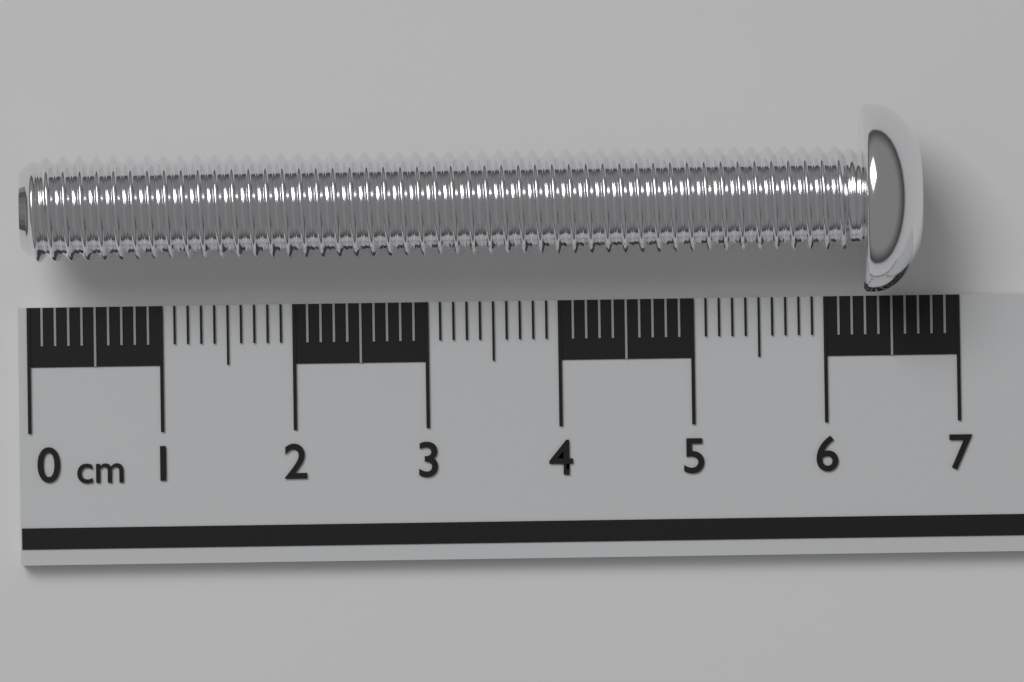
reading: 6.7 cm
